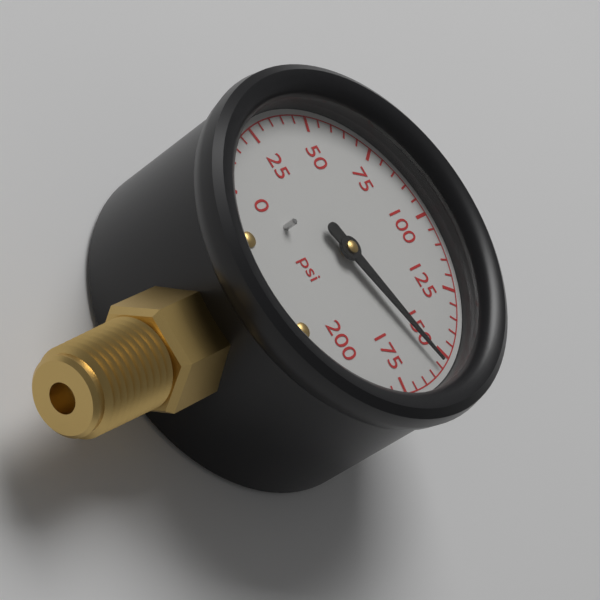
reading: 155 psi
